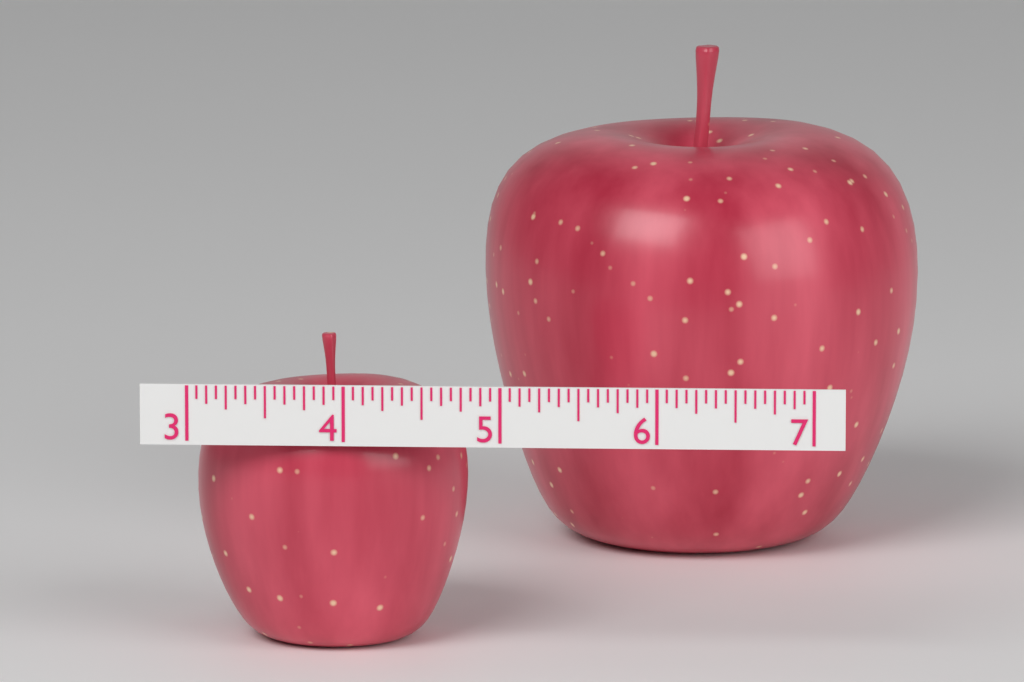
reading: 4.7500 (no unit)
